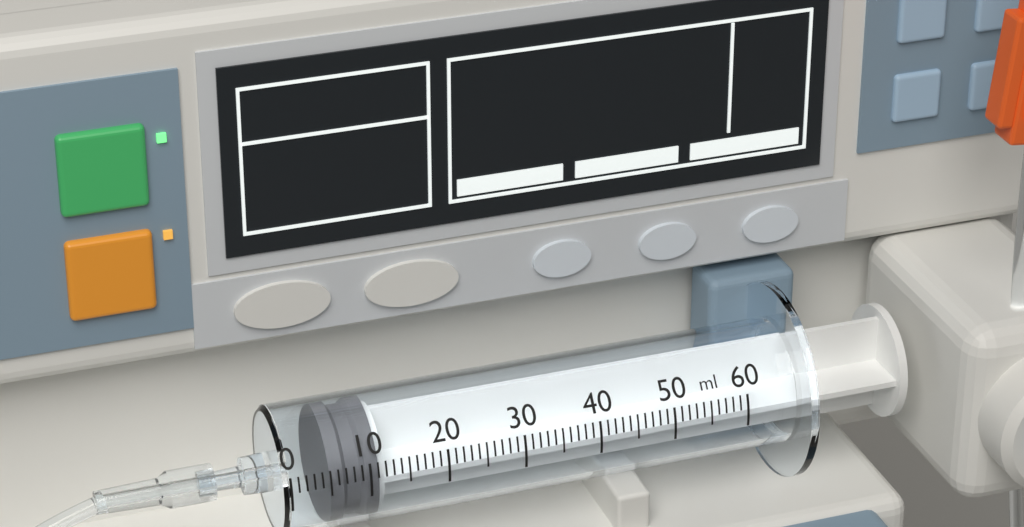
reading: 5 ml
